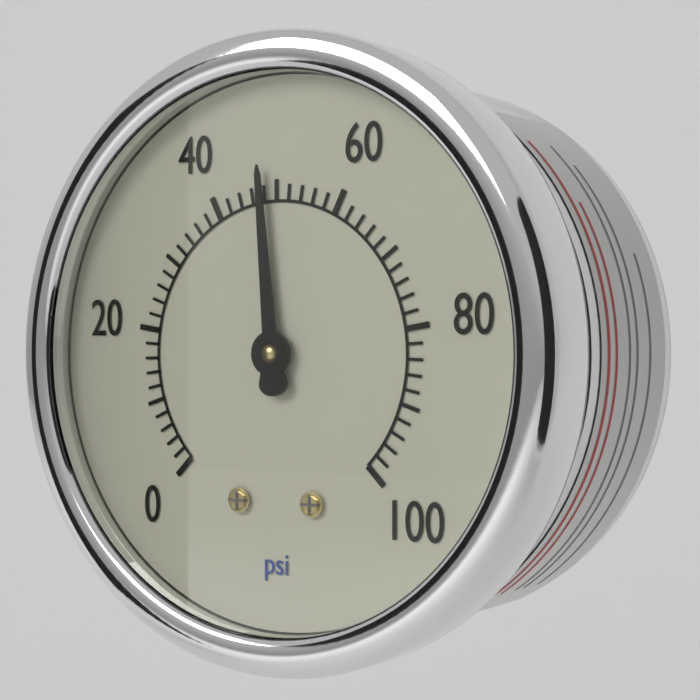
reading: 48 psi
